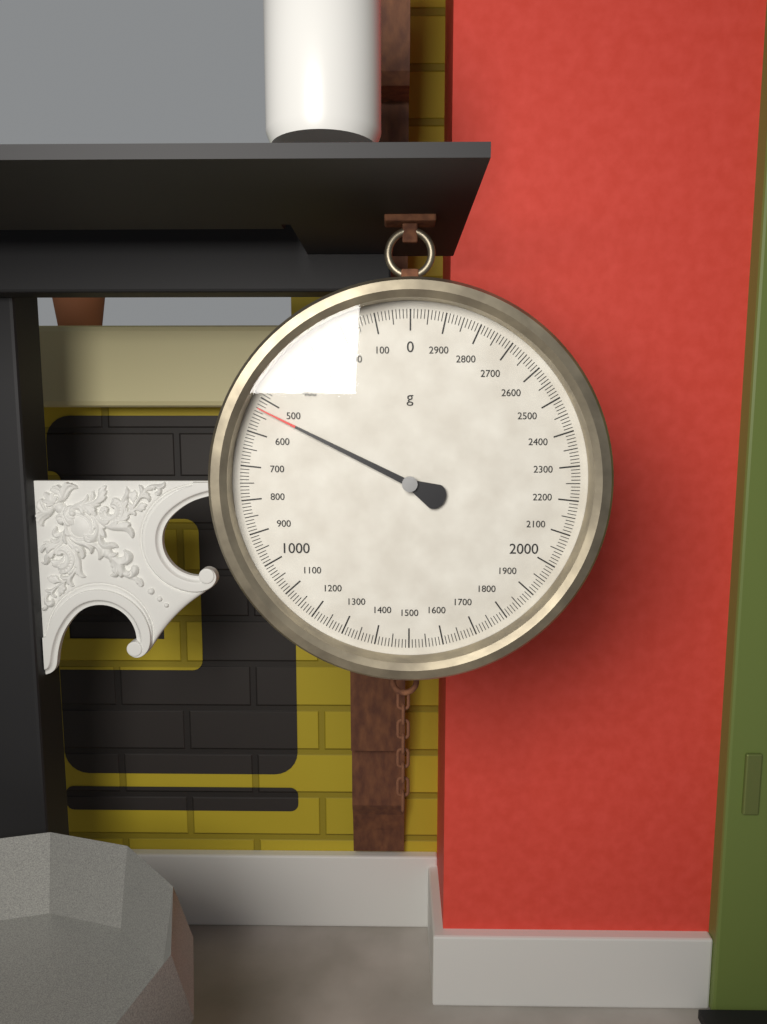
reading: 530 g
